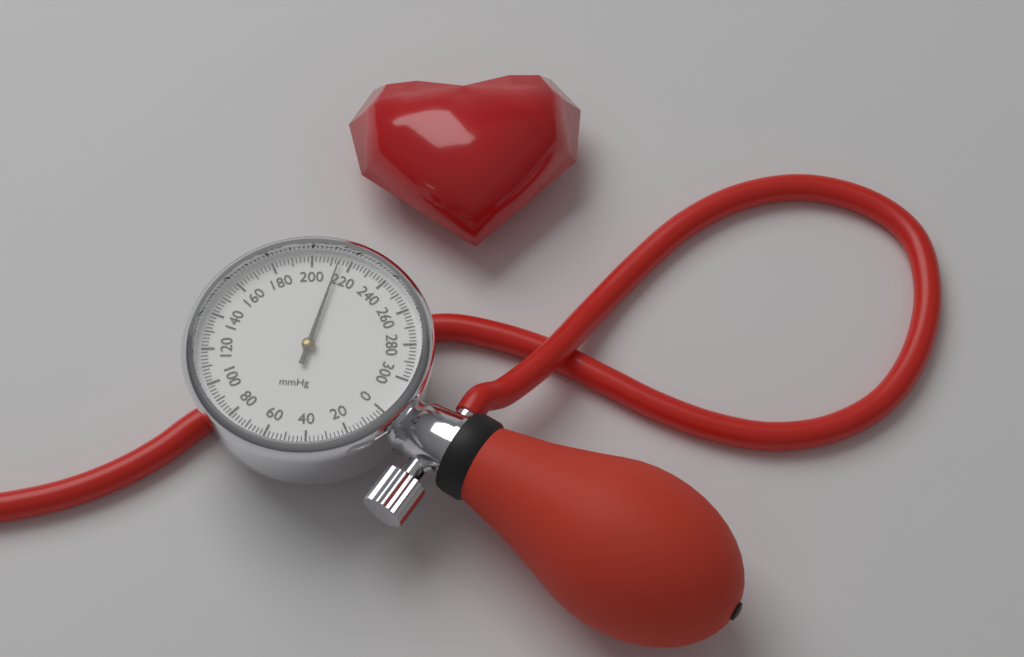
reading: 214 mmHg
